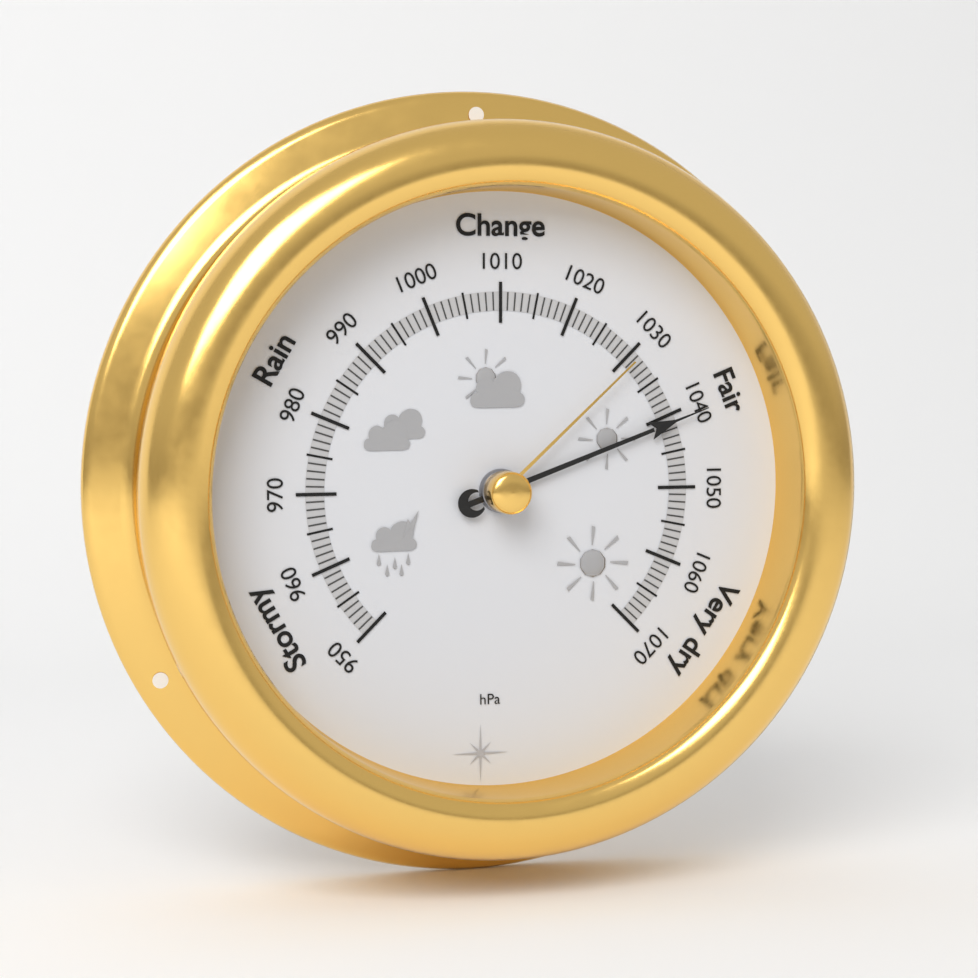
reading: 1041 hPa
